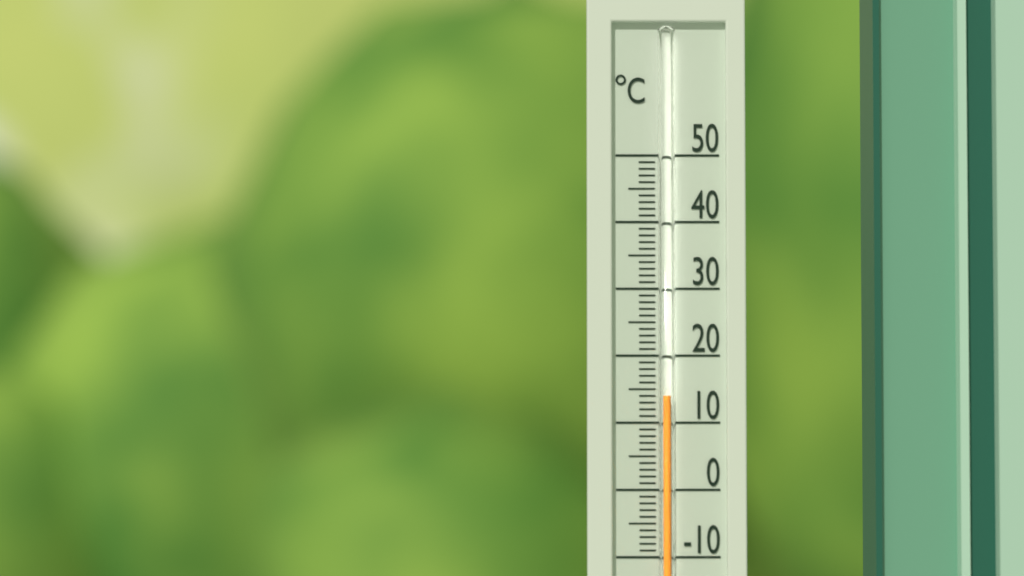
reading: 14 °C
